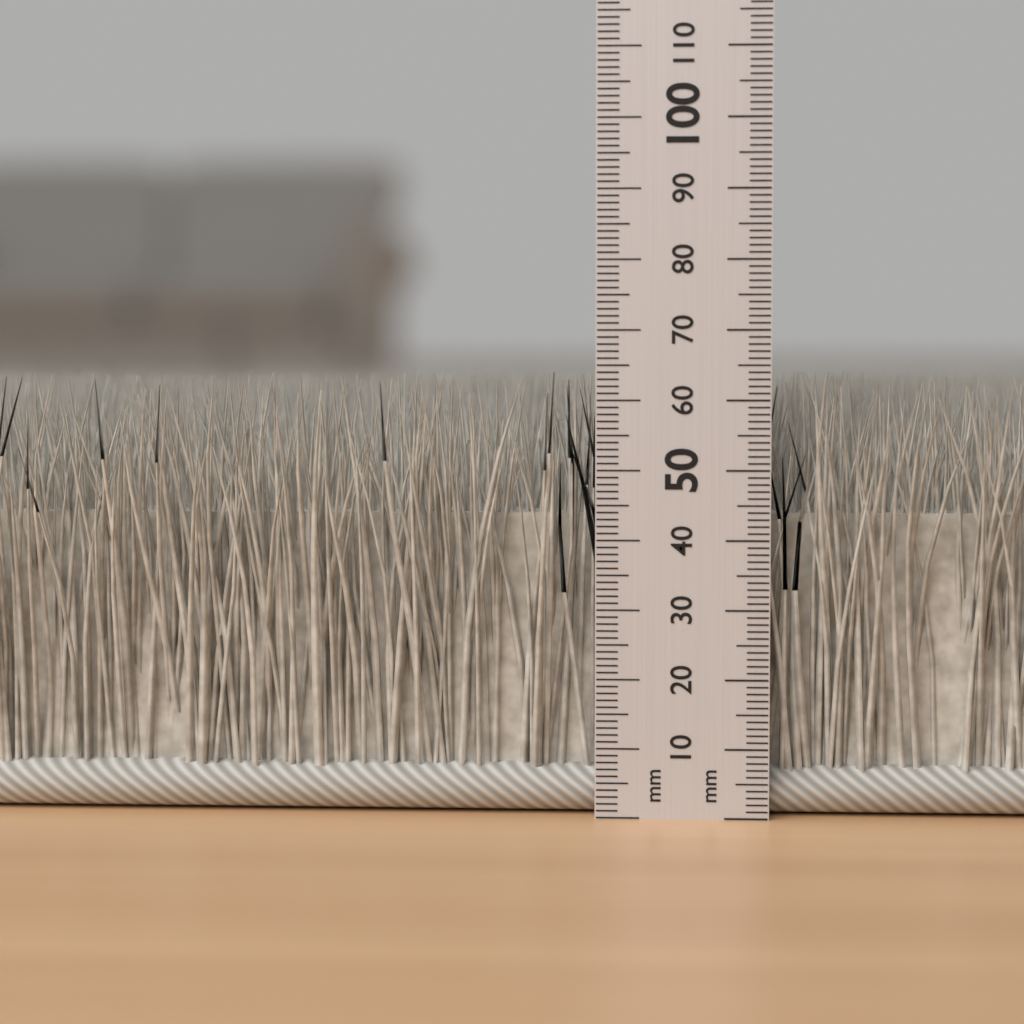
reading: 64 mm
